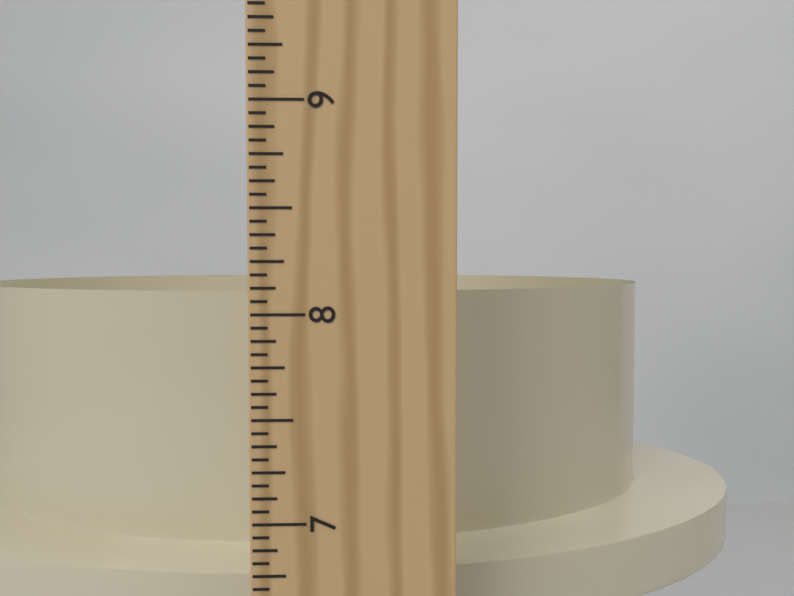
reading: 8.0625 in
